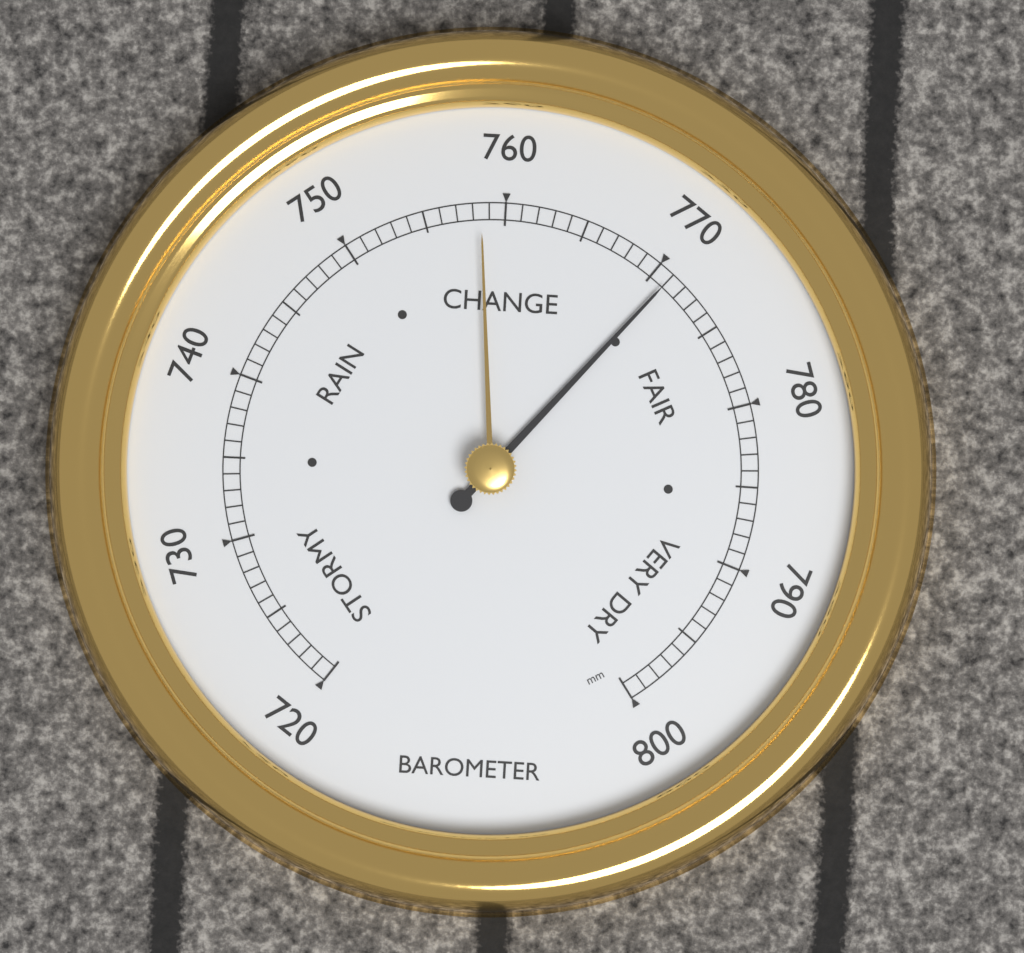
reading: 771 mm
